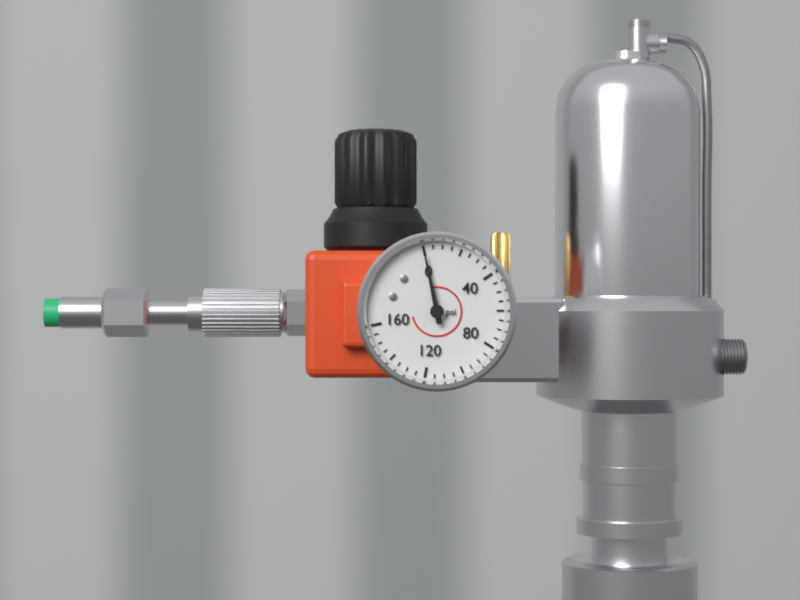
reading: 0 psi
